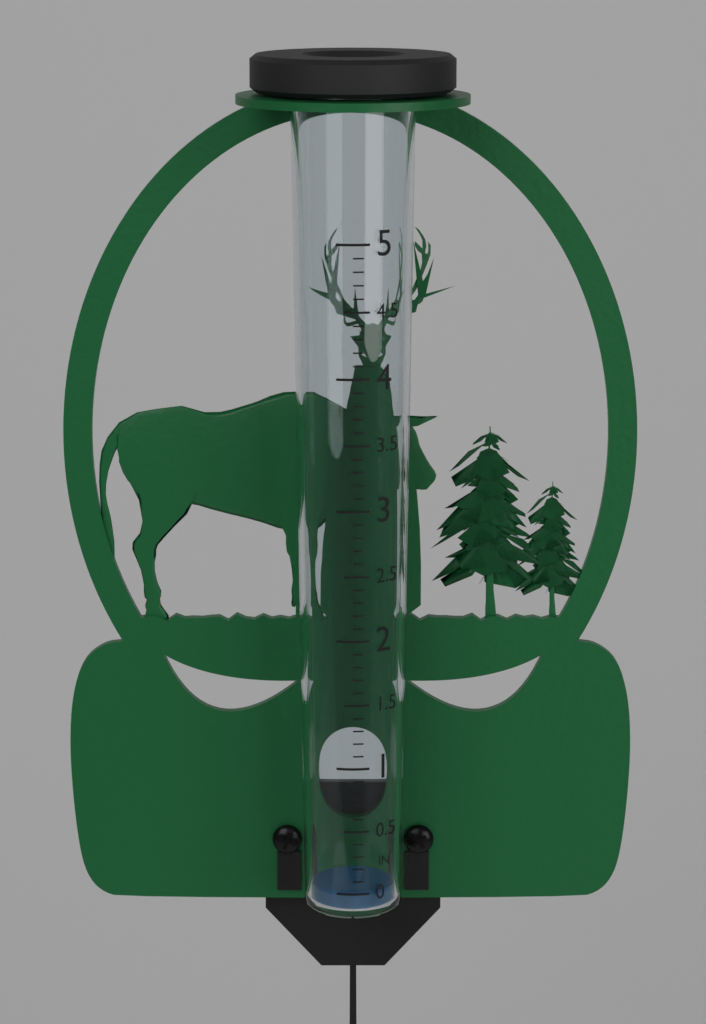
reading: 0.0 in
